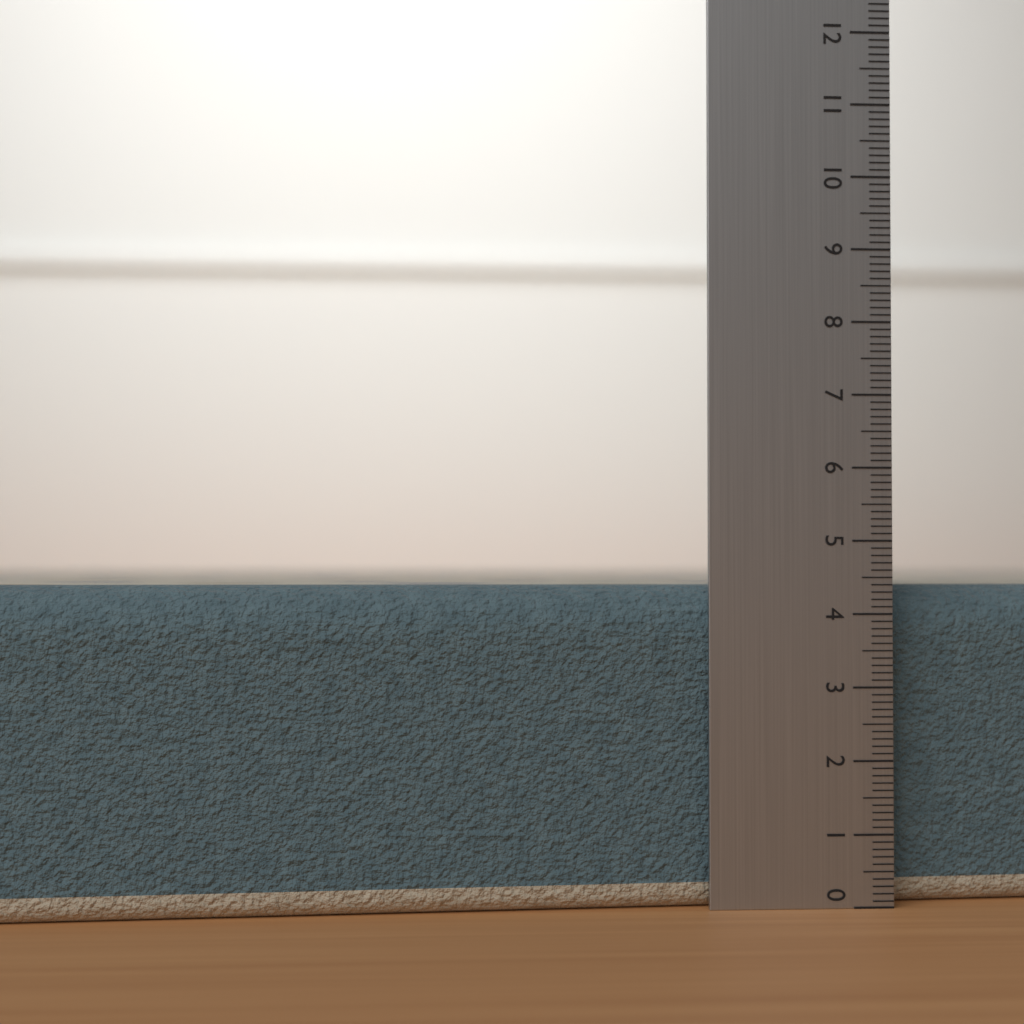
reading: 4.4 (no unit)
